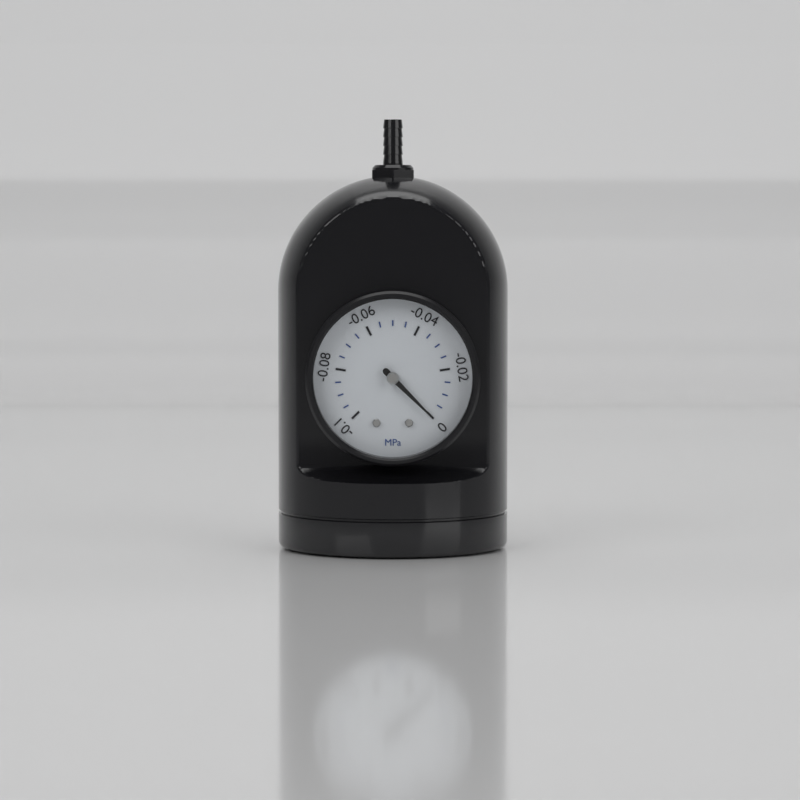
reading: 0.000 MPa
